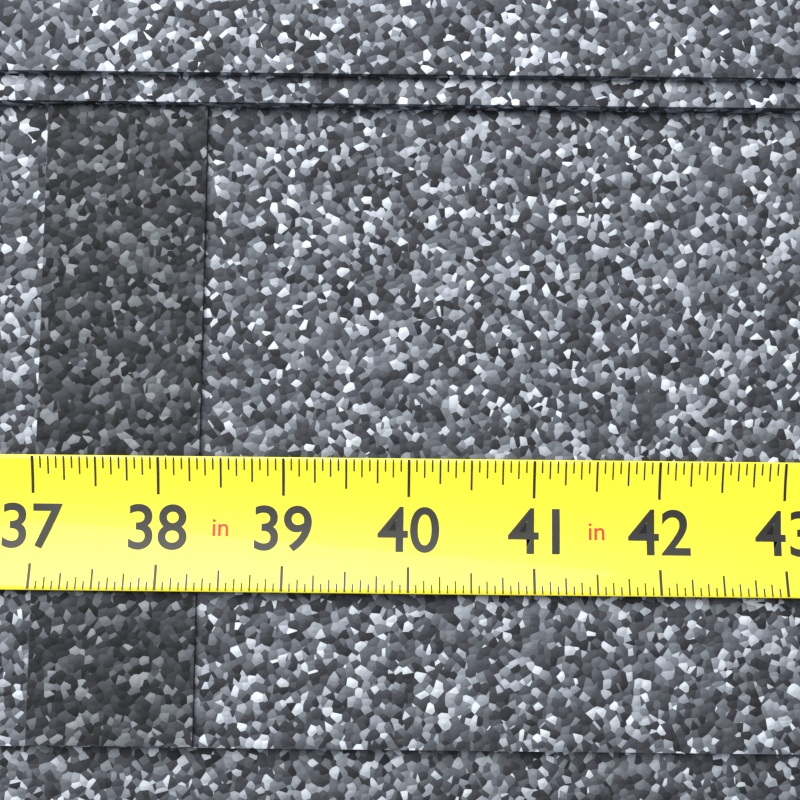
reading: 38.3125 in
